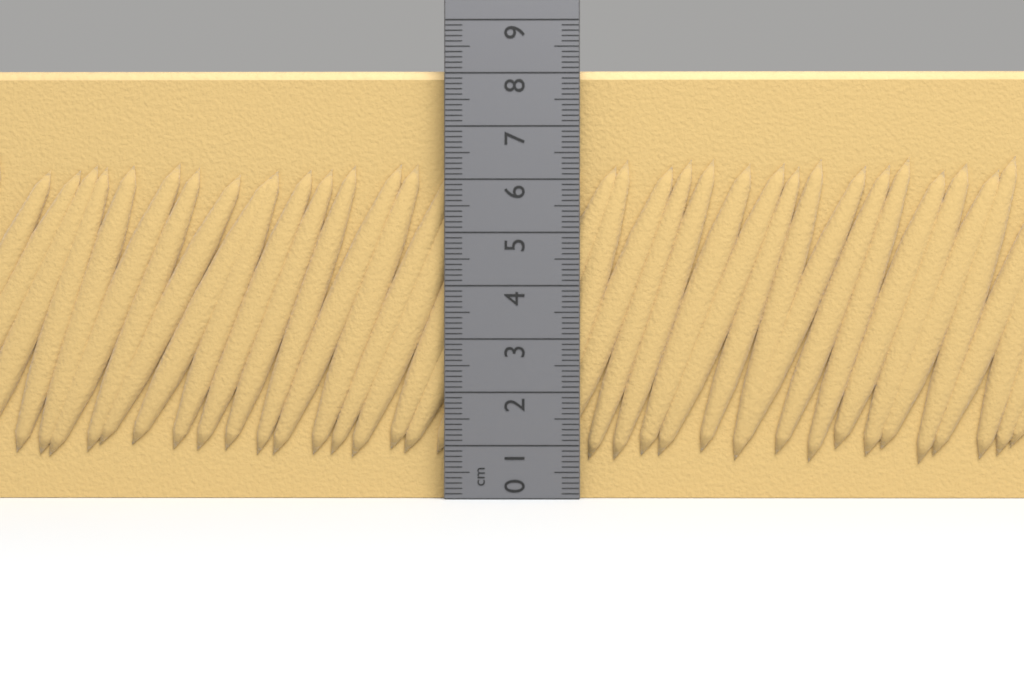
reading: 8.1 cm
